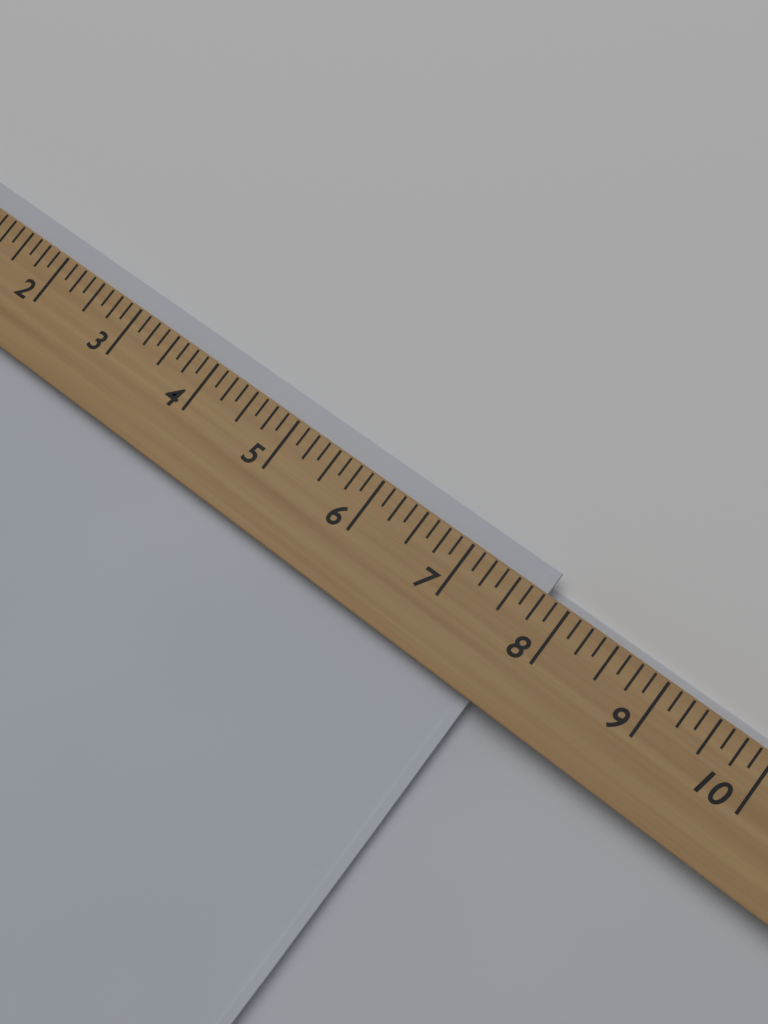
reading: 7.750 (no unit)
